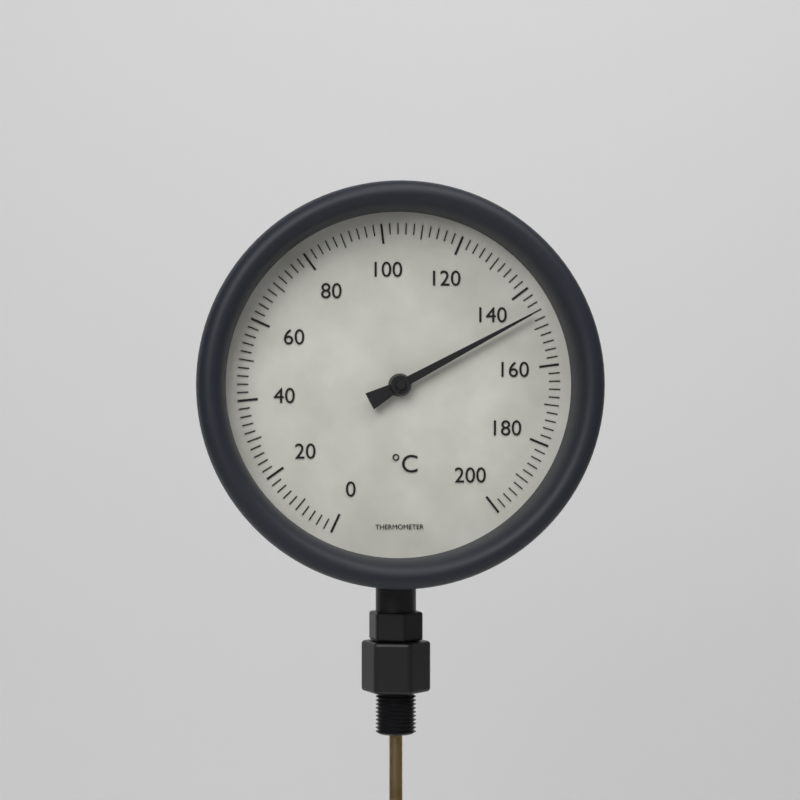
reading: 146 °C
